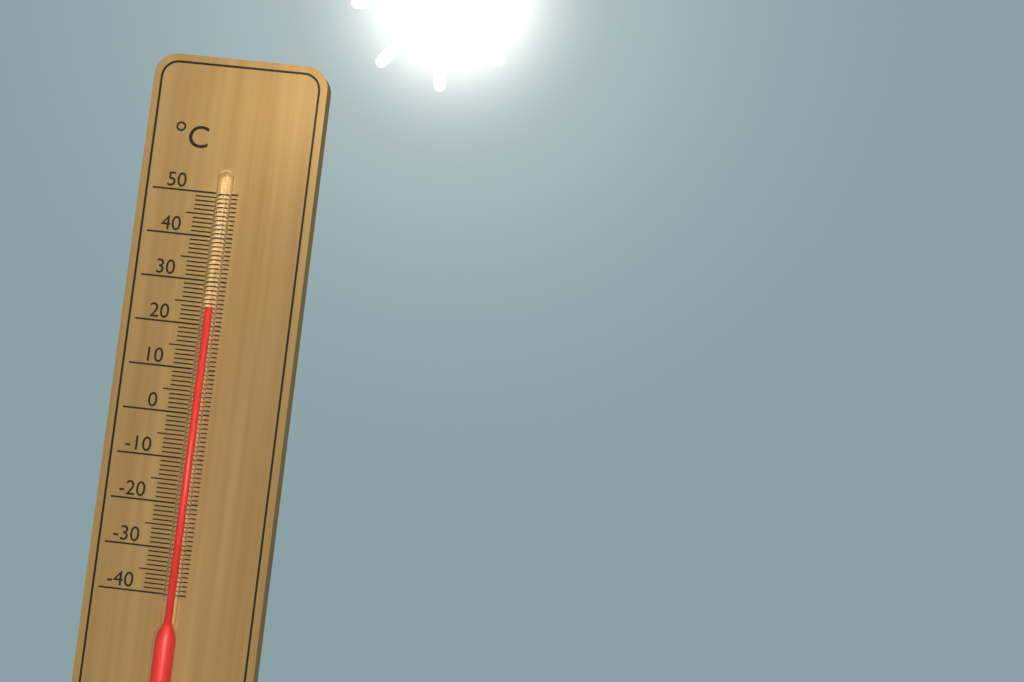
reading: 24 °C
